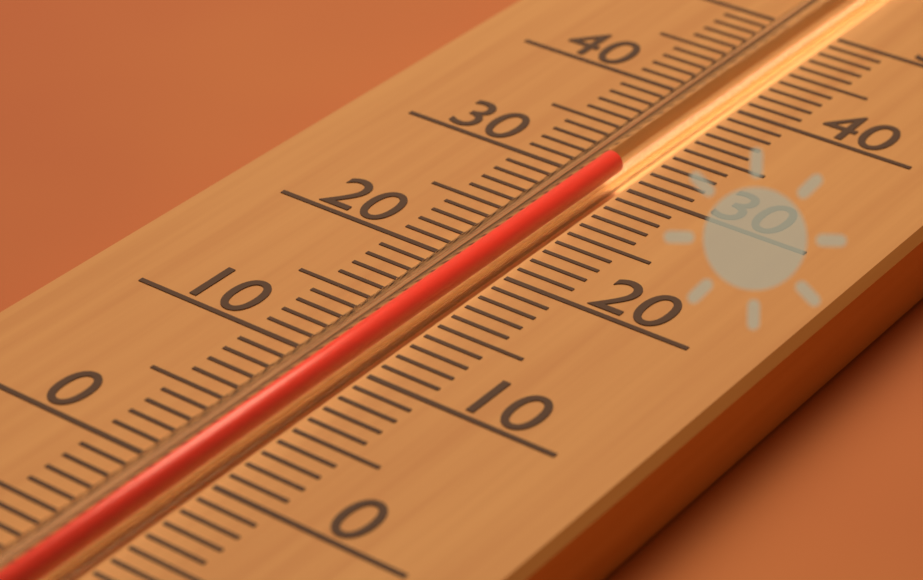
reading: 31 (no unit)
